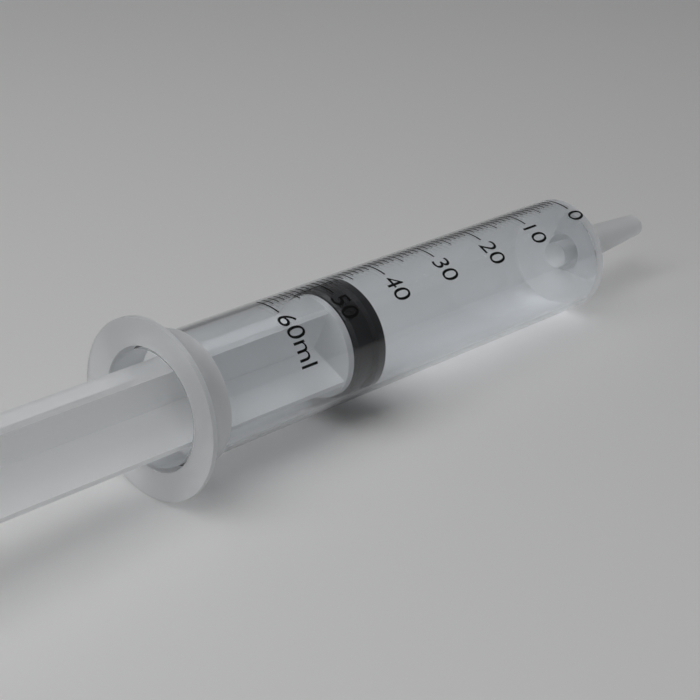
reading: 45 ml
